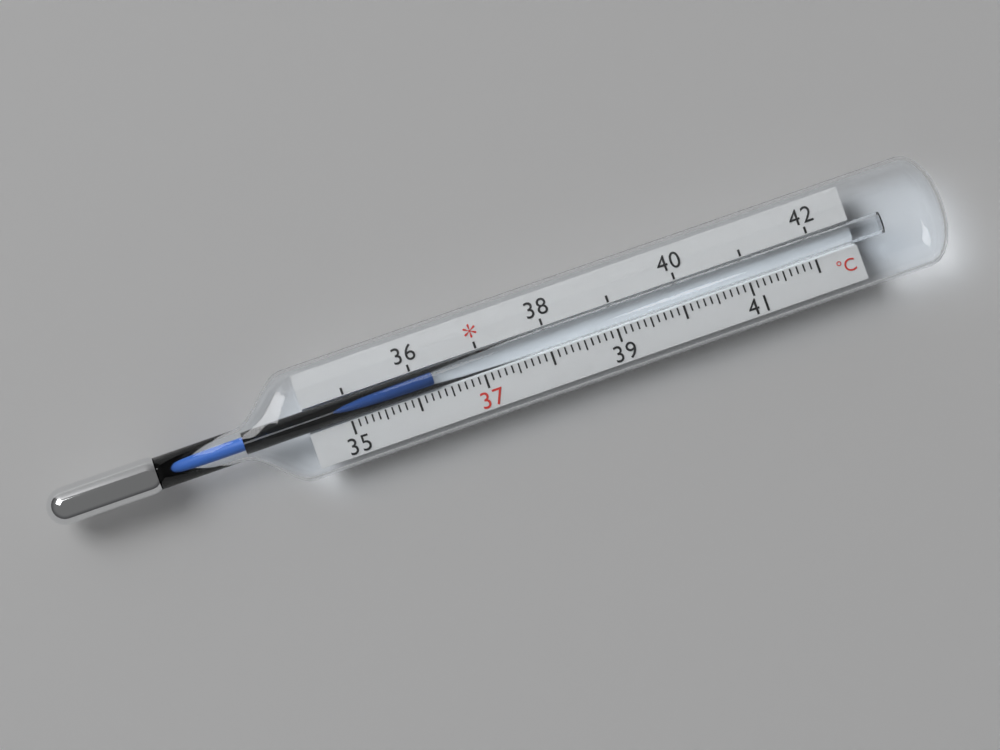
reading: 36.3 °C
